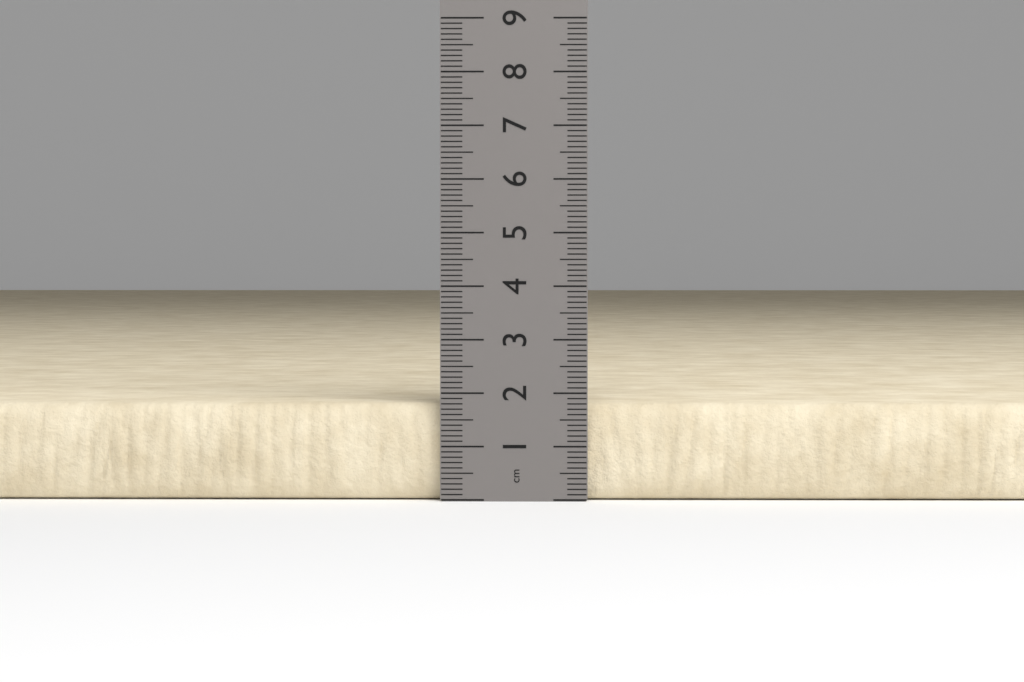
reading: 1.8 cm
